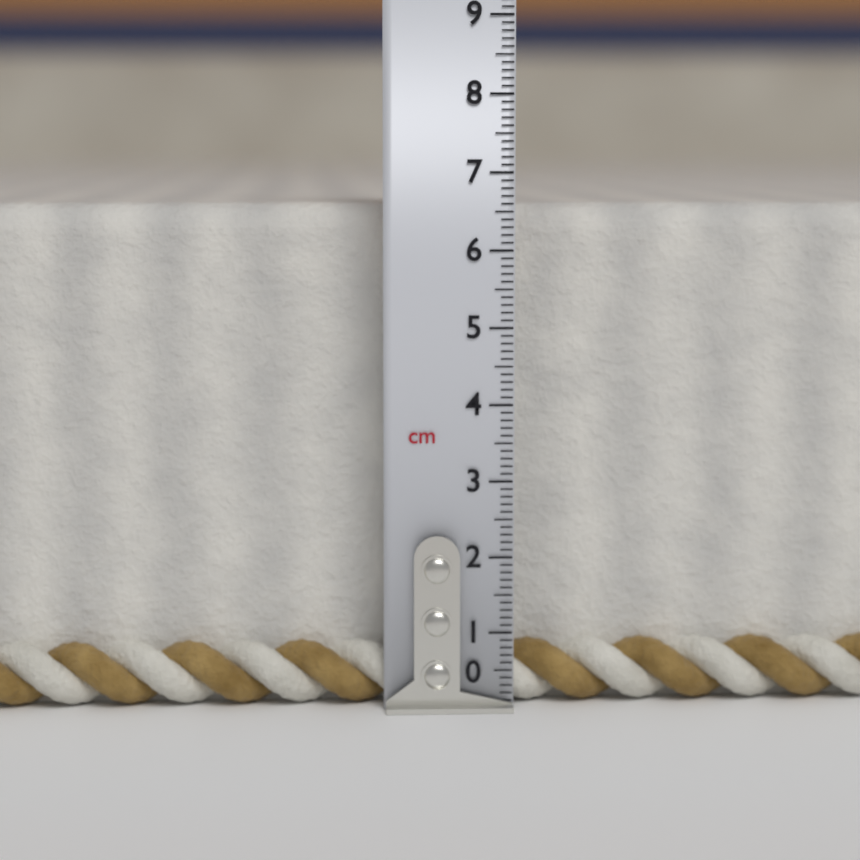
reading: 6.6 cm
